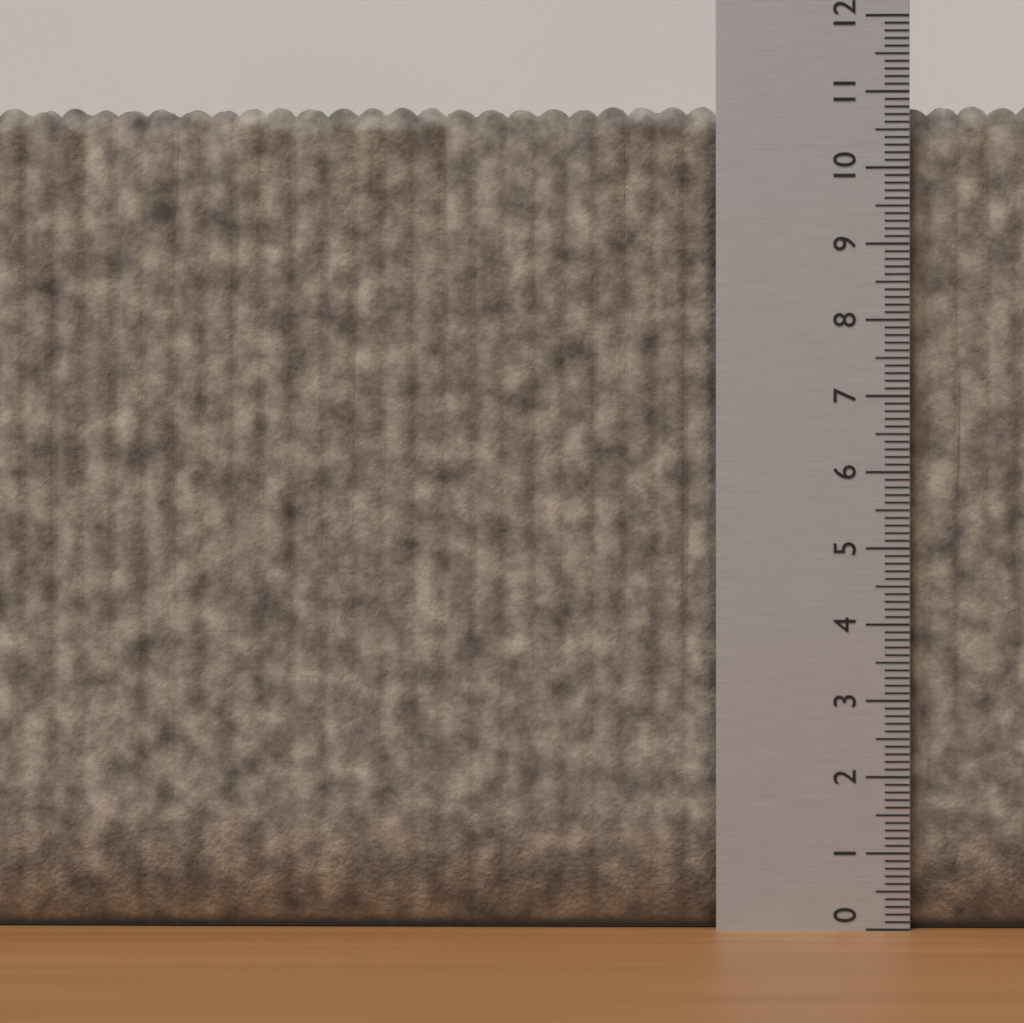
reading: 10.9 (no unit)
